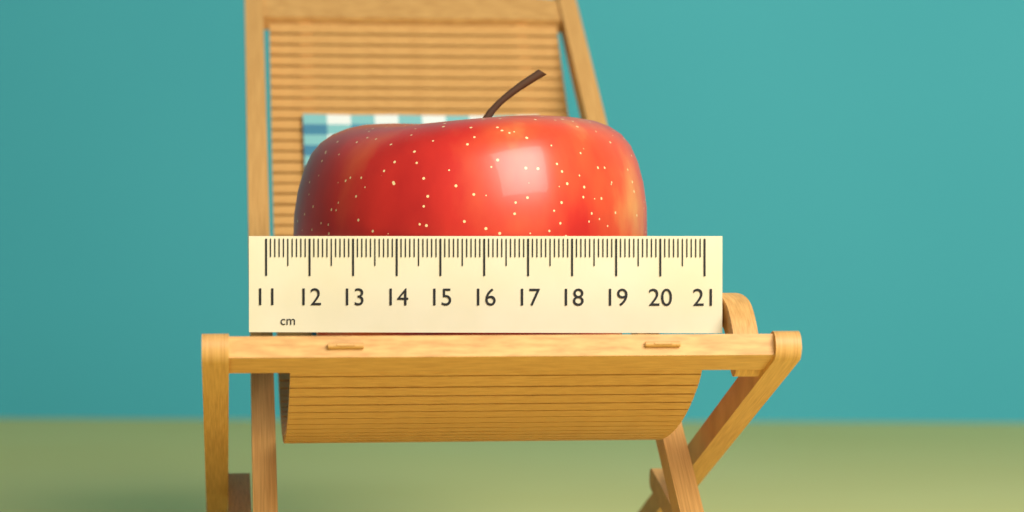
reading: 19.7 cm
